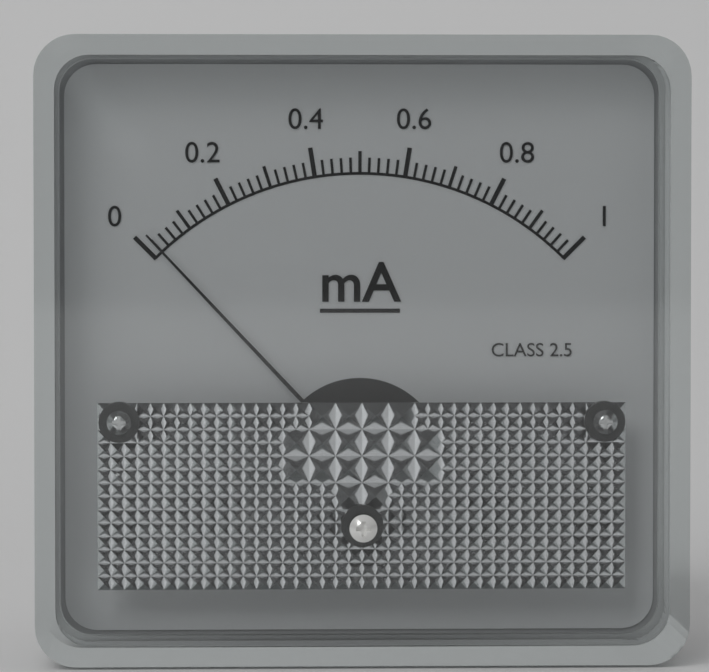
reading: 0.02 mA
